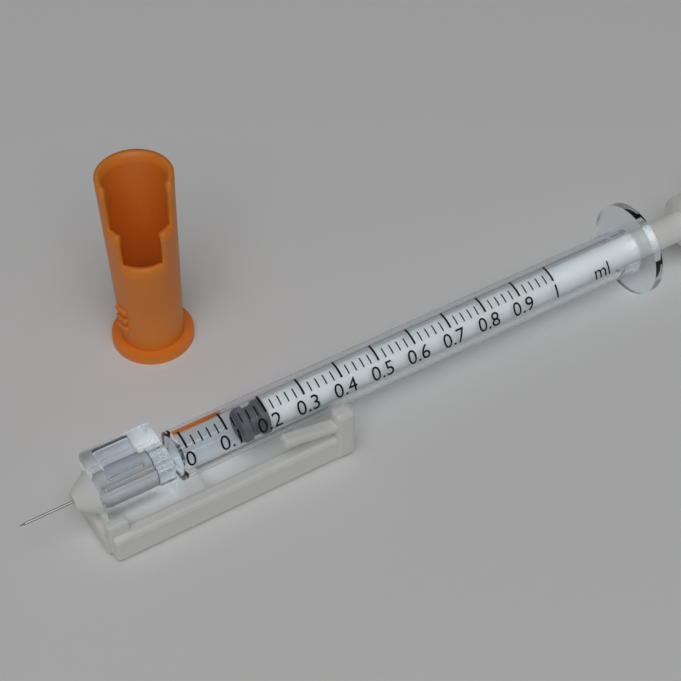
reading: 0.14 ml
